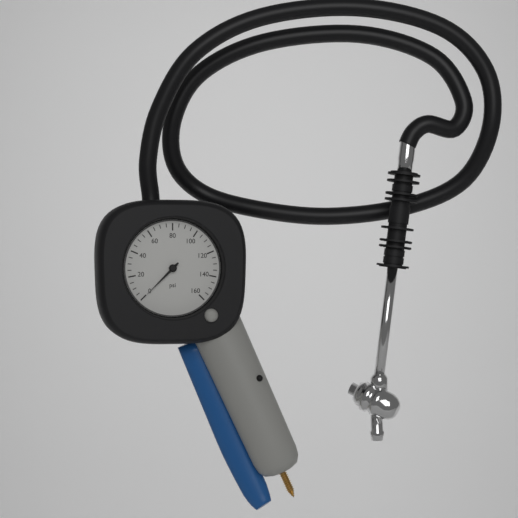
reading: 0 psi
